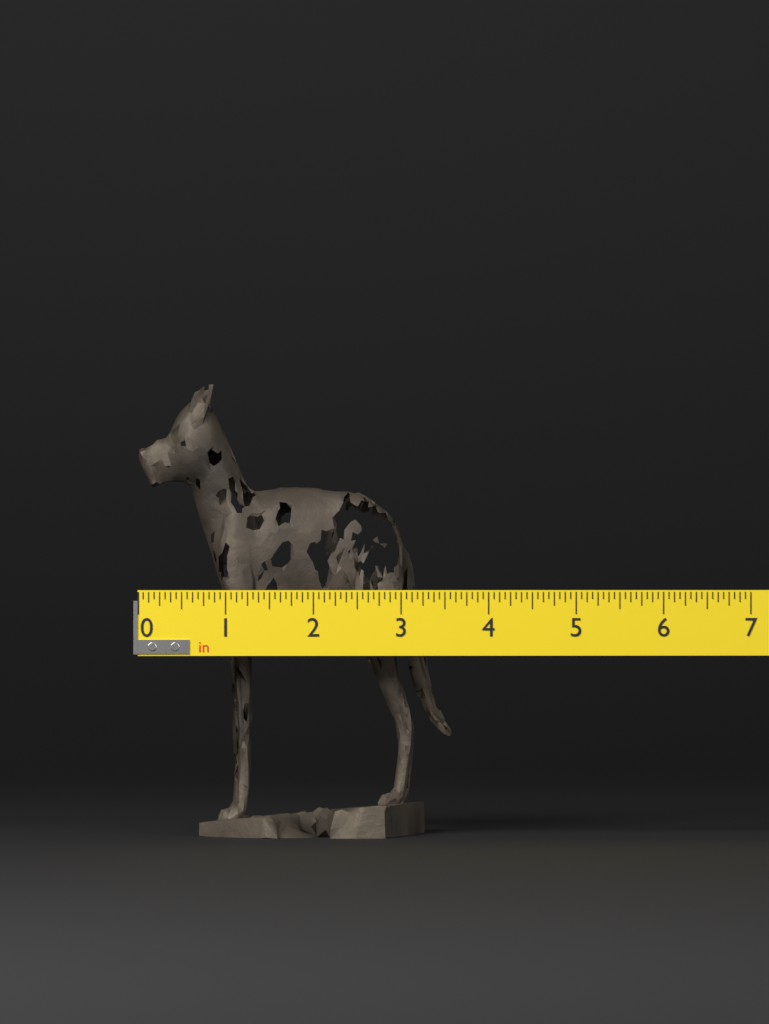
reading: 3.6250 in
